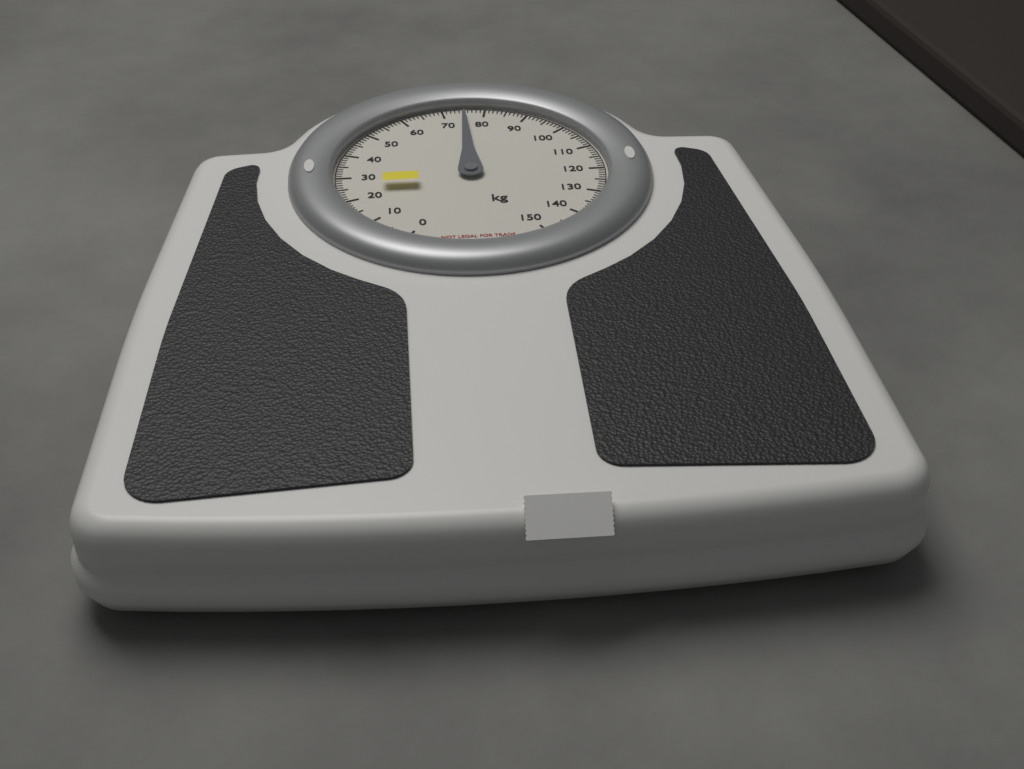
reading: 75 kg
